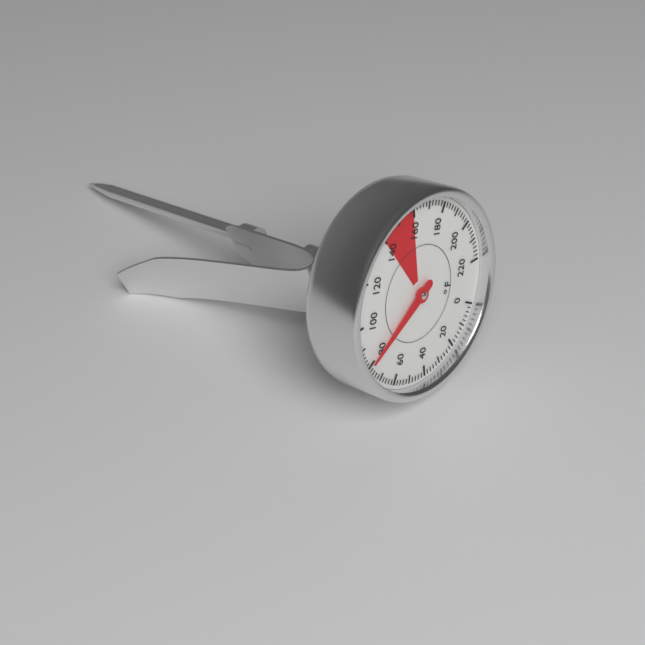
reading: 80 °F
